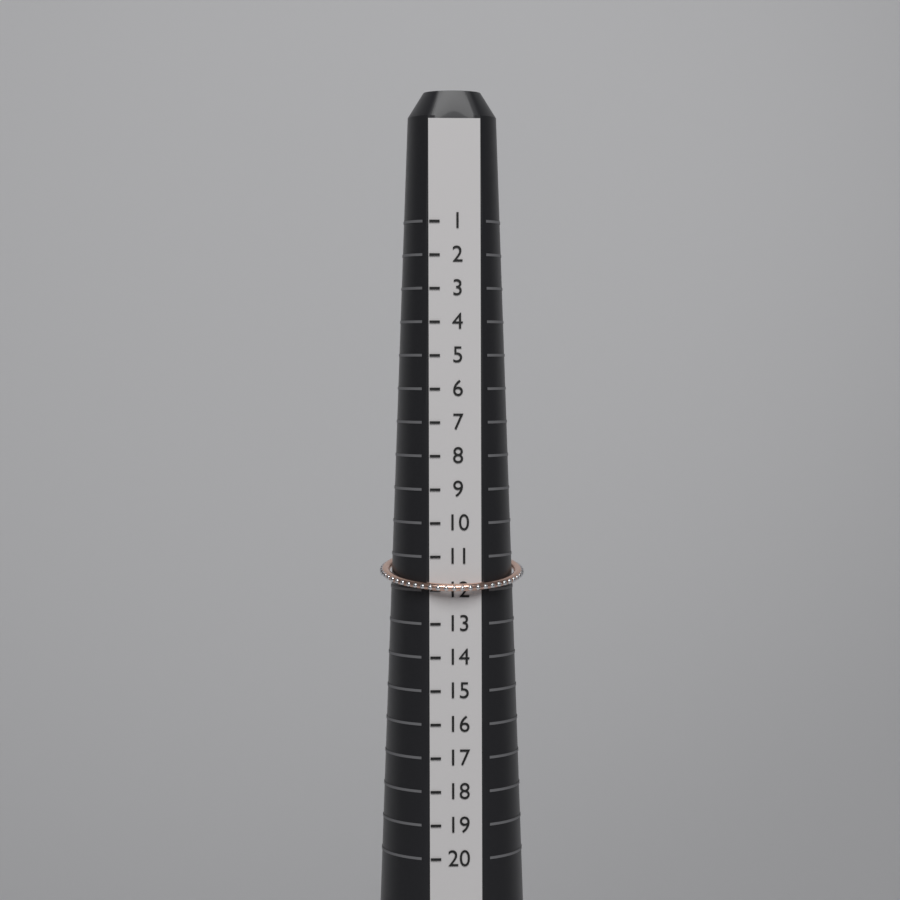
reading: 12 (no unit)
